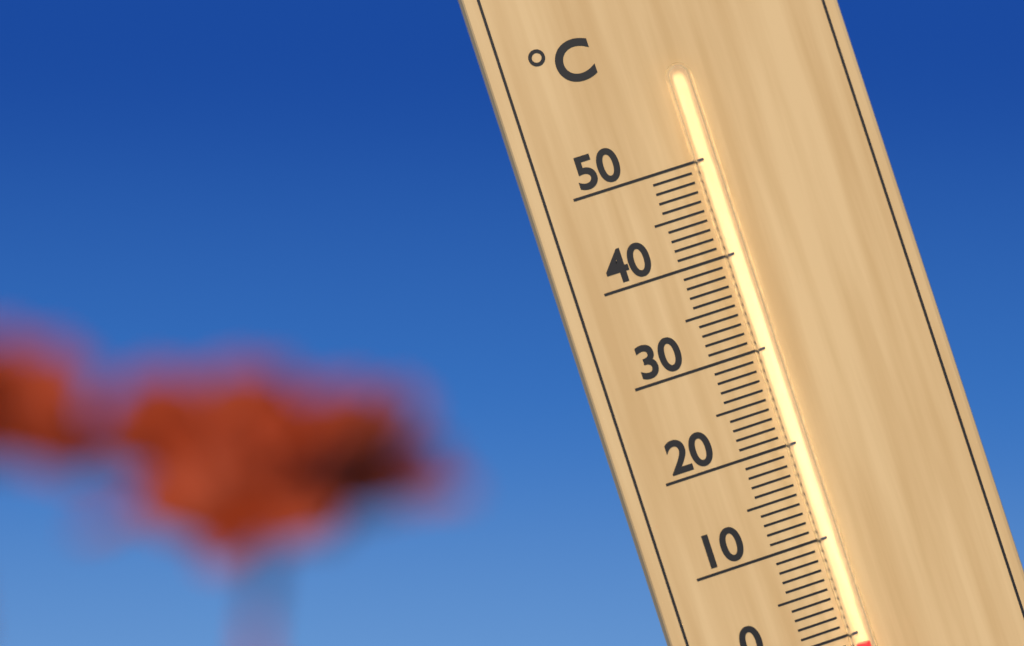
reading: -1 °C
